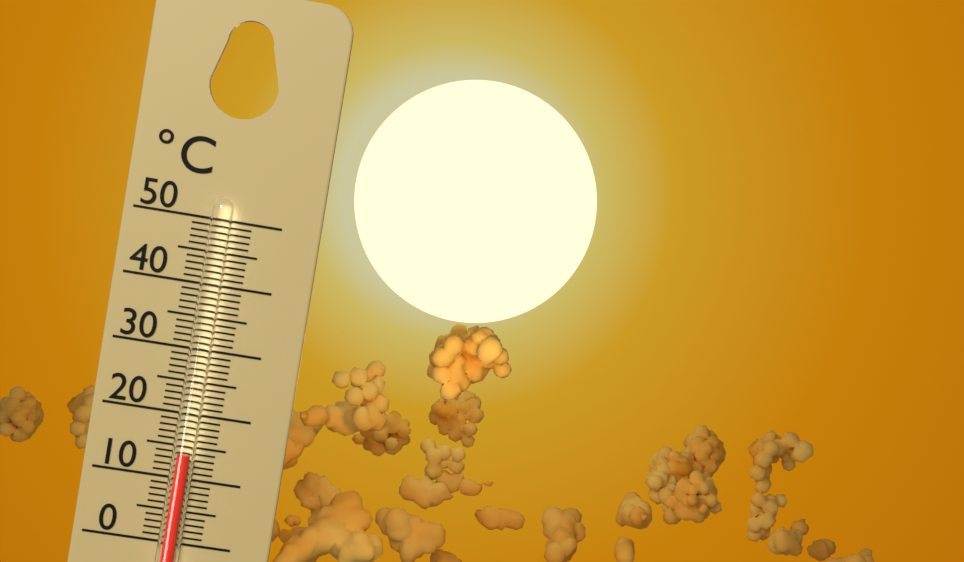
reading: 14 °C
